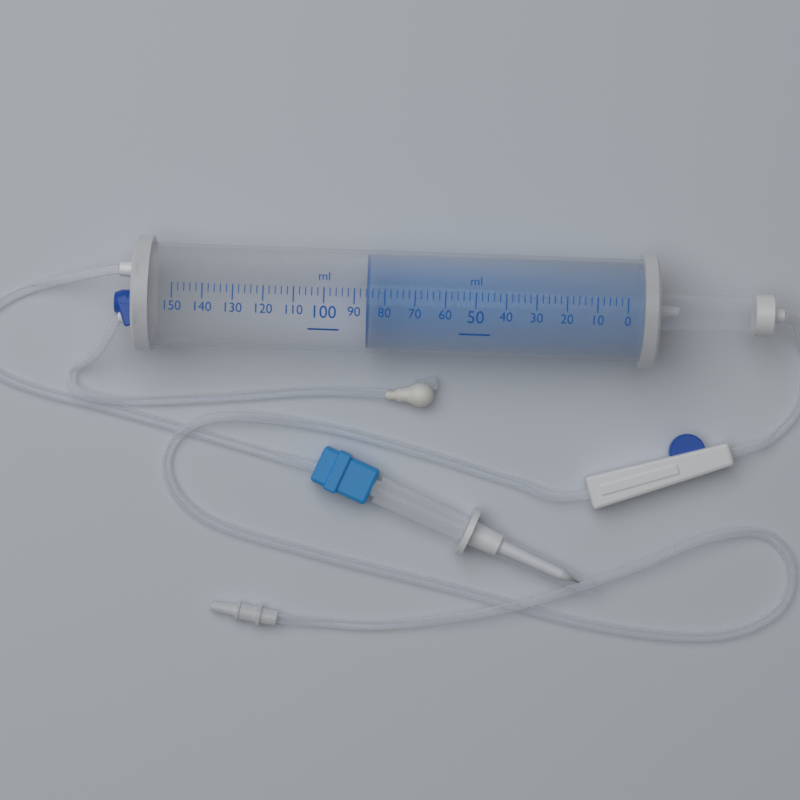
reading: 86 ml
